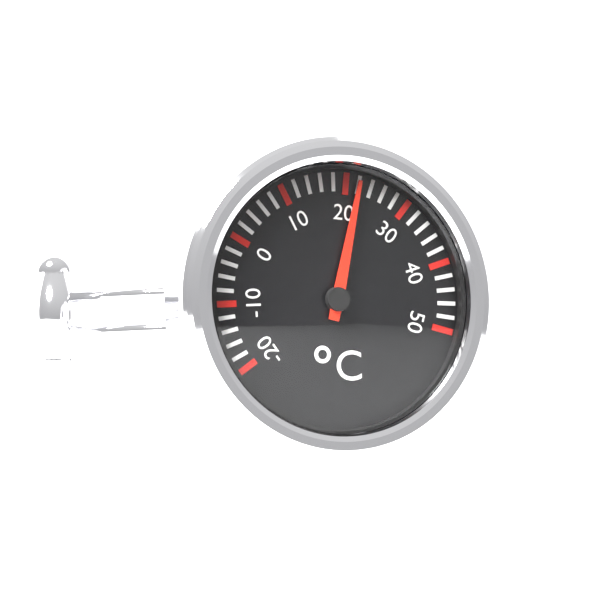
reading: 22 °C
